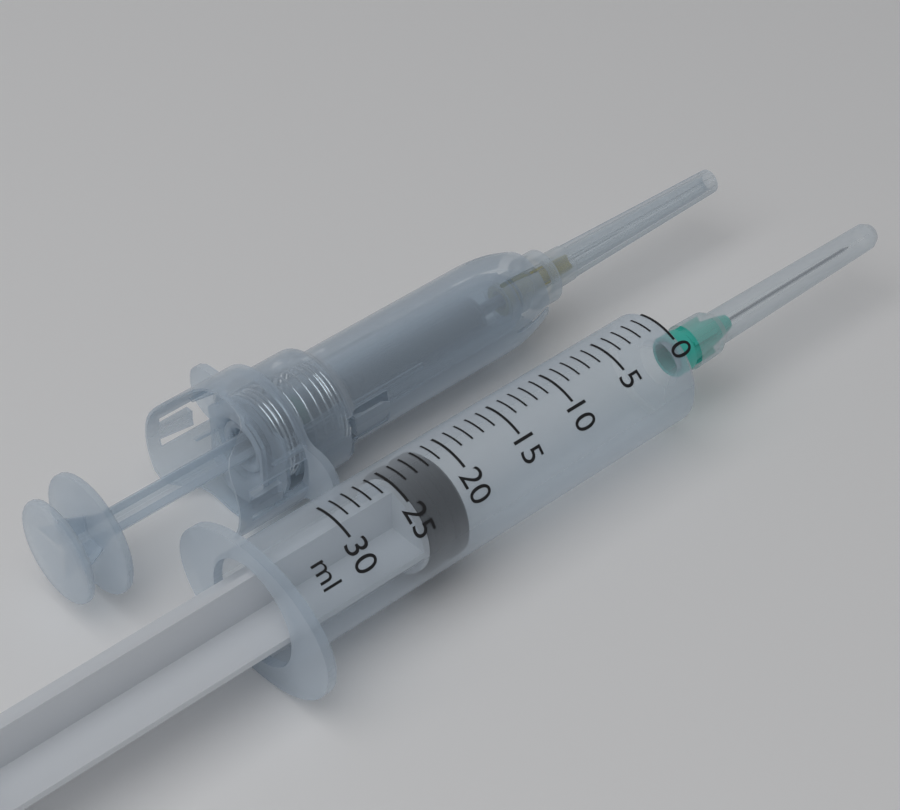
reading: 21 ml
